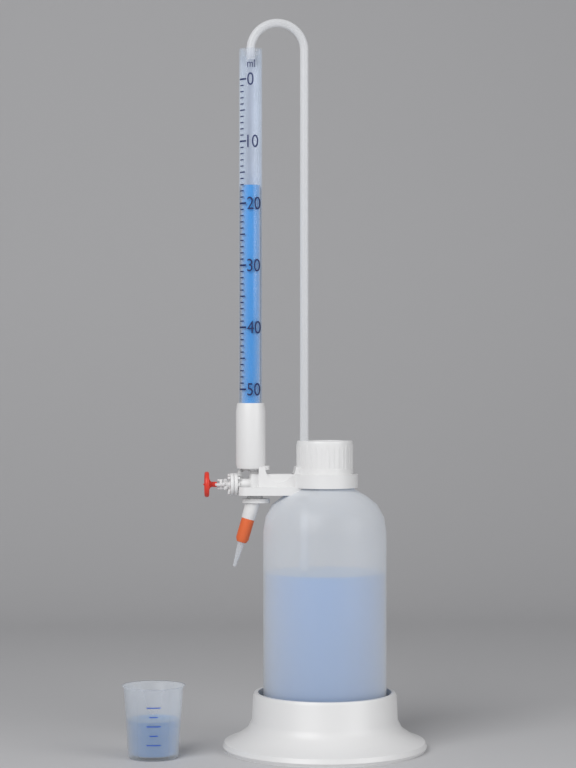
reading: 17 ml
